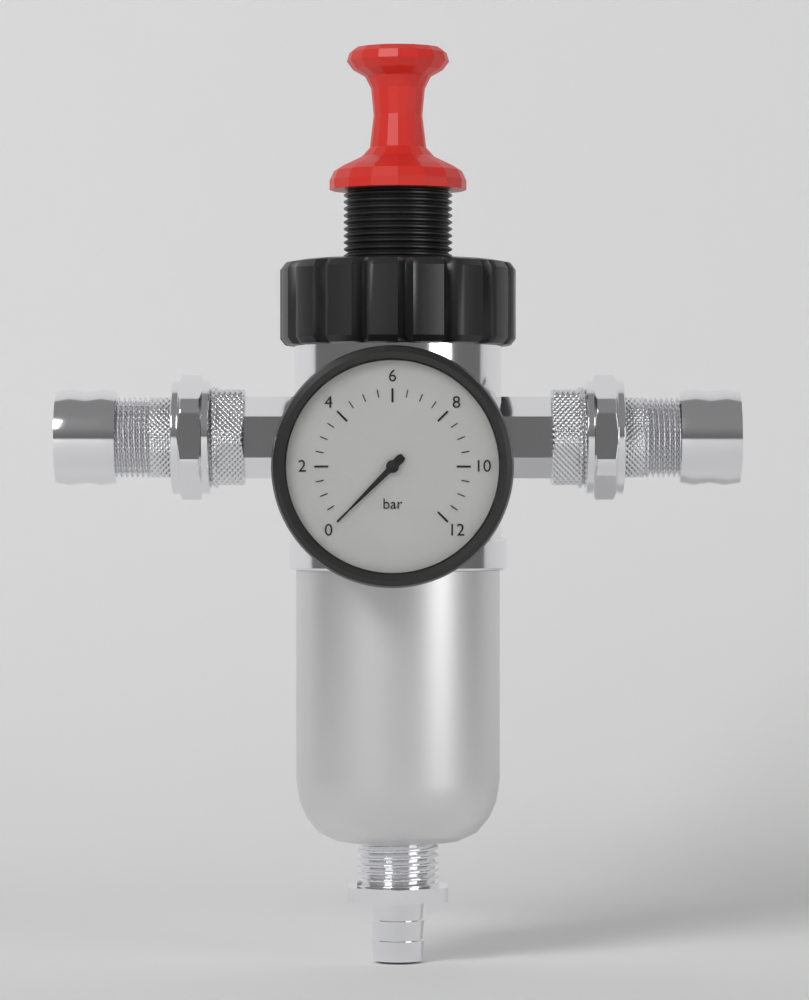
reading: 0.0 bar
